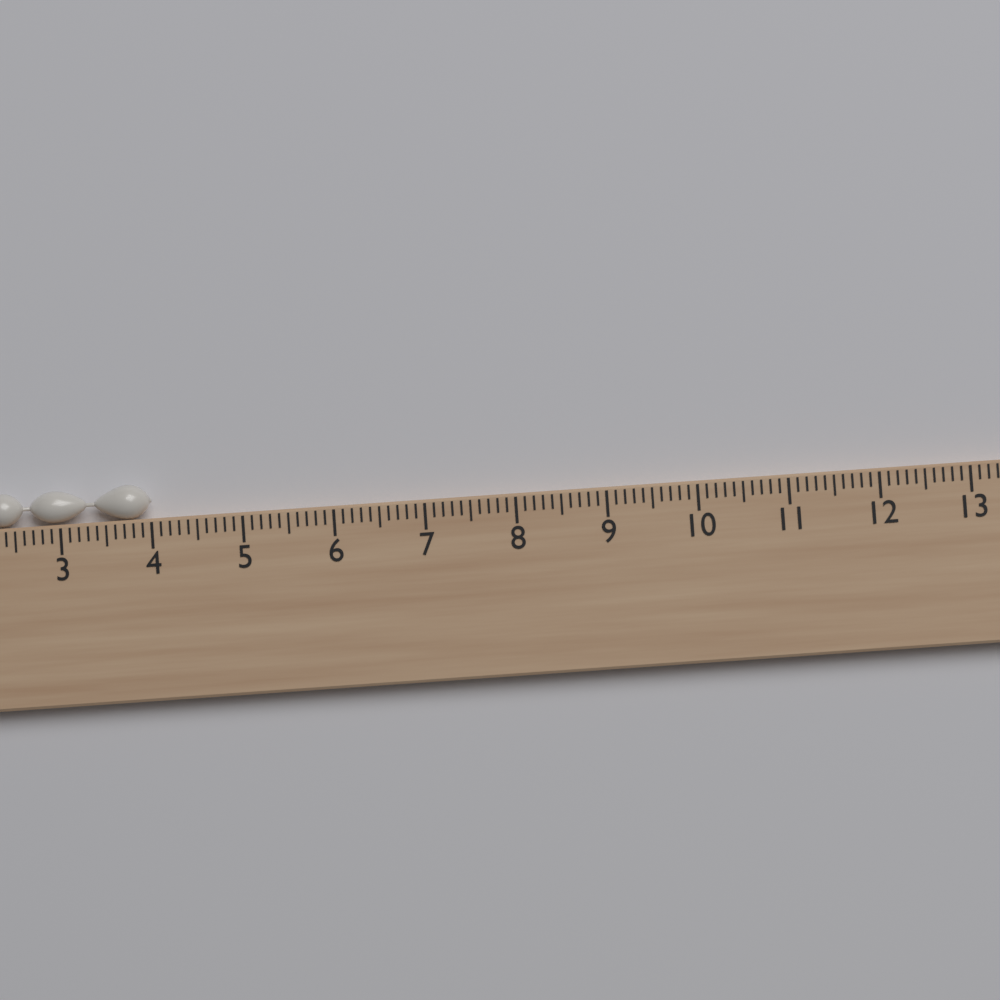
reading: 4.0 cm
